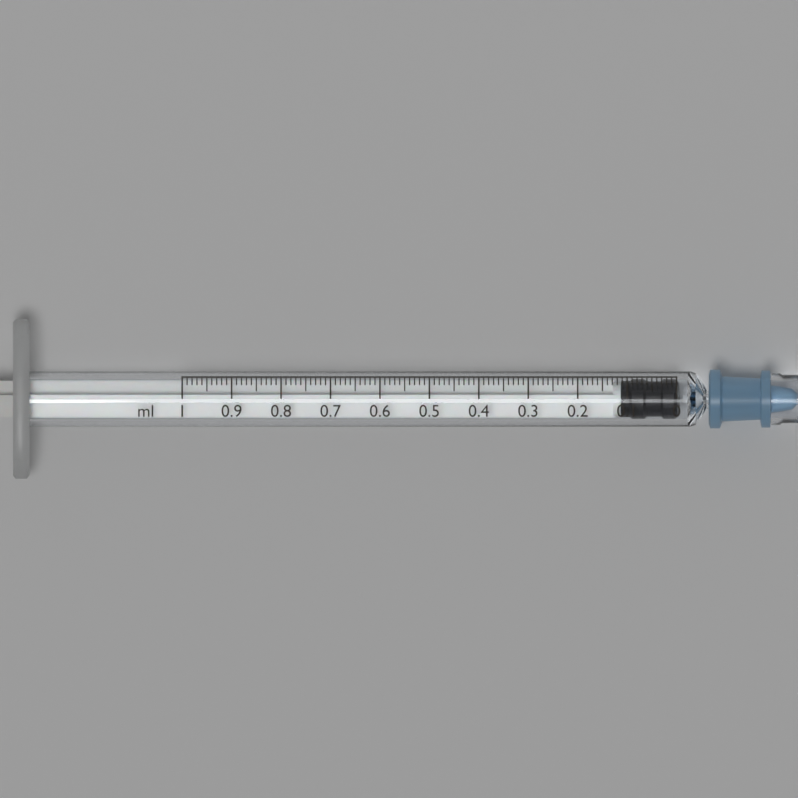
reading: 0.00 ml
